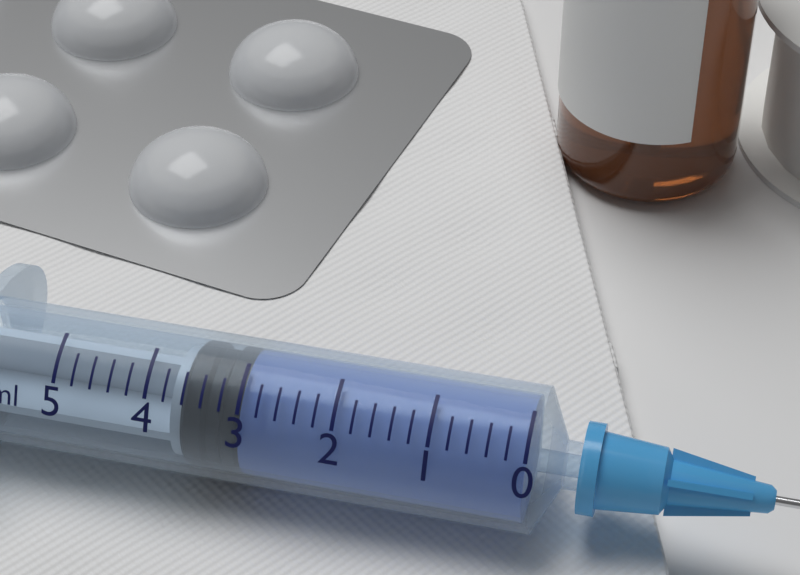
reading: 3.0 ml
